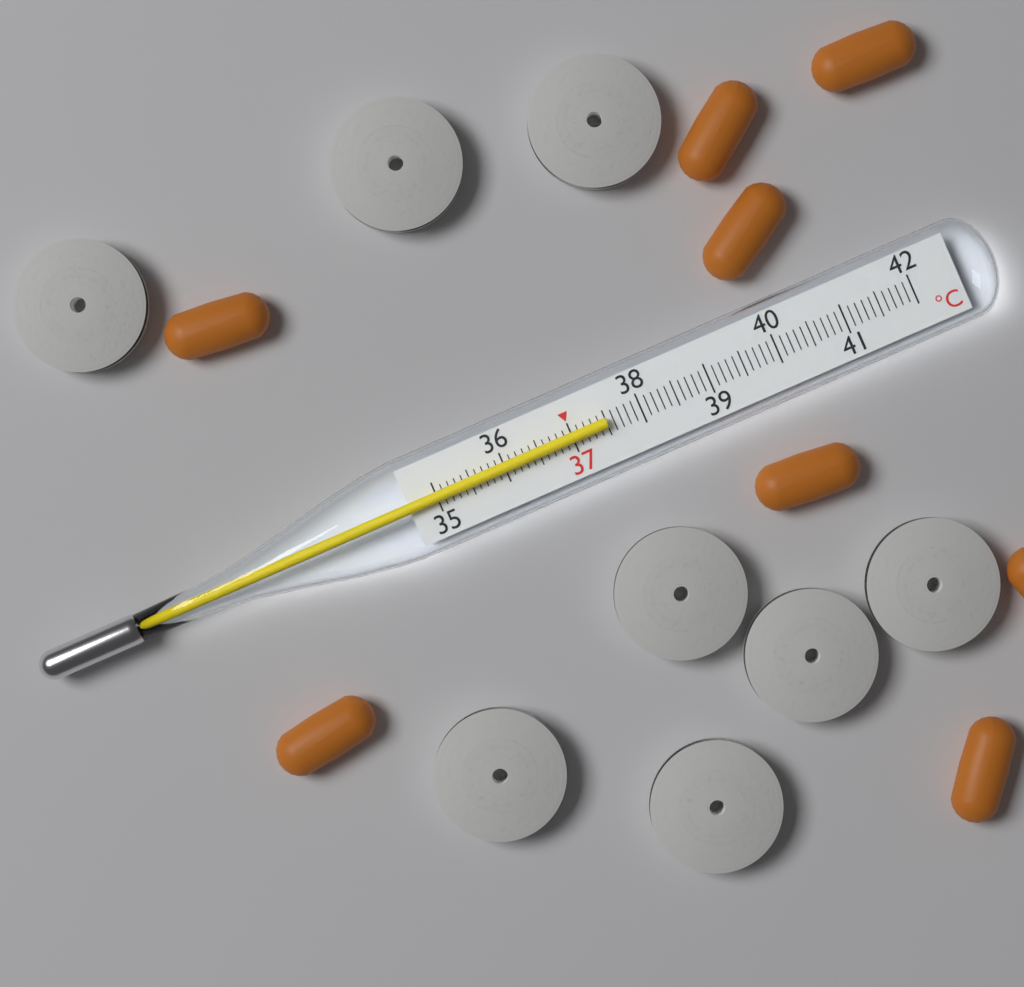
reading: 37.5 °C
